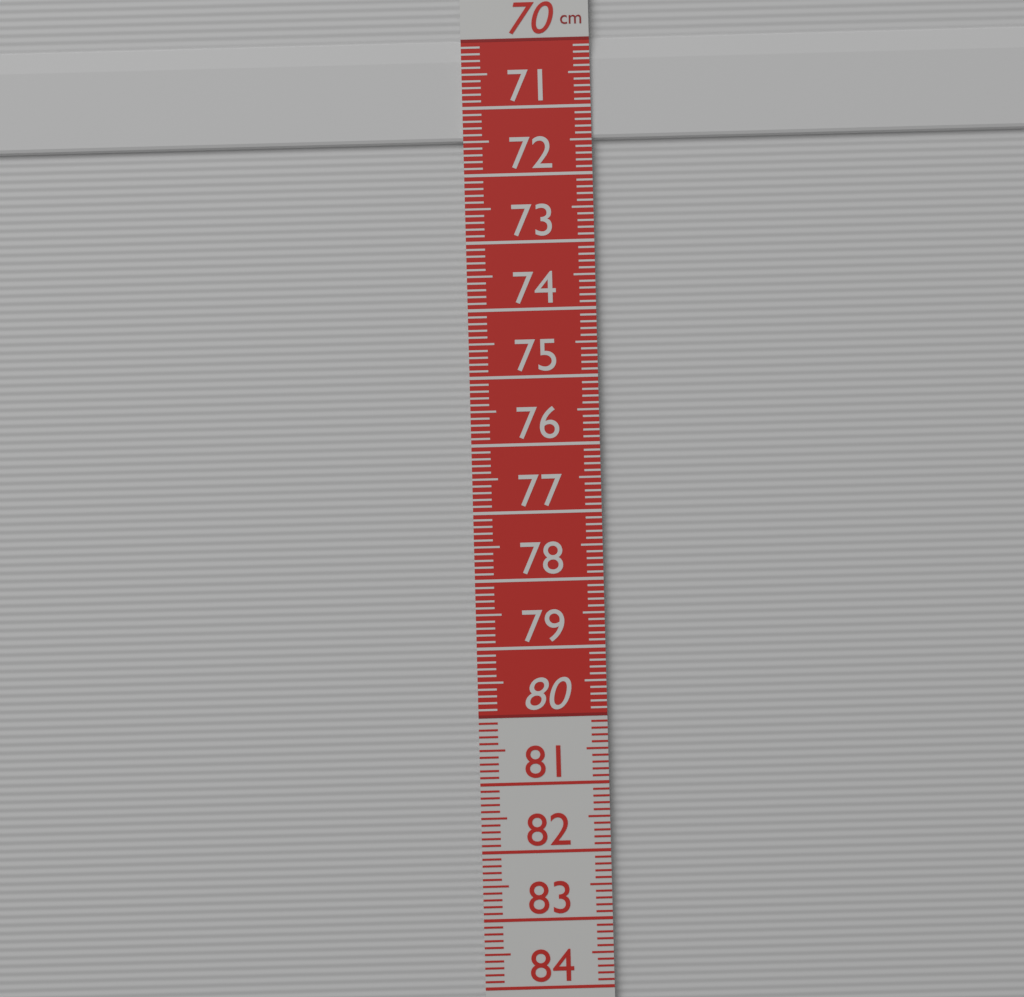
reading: 71.5 cm
